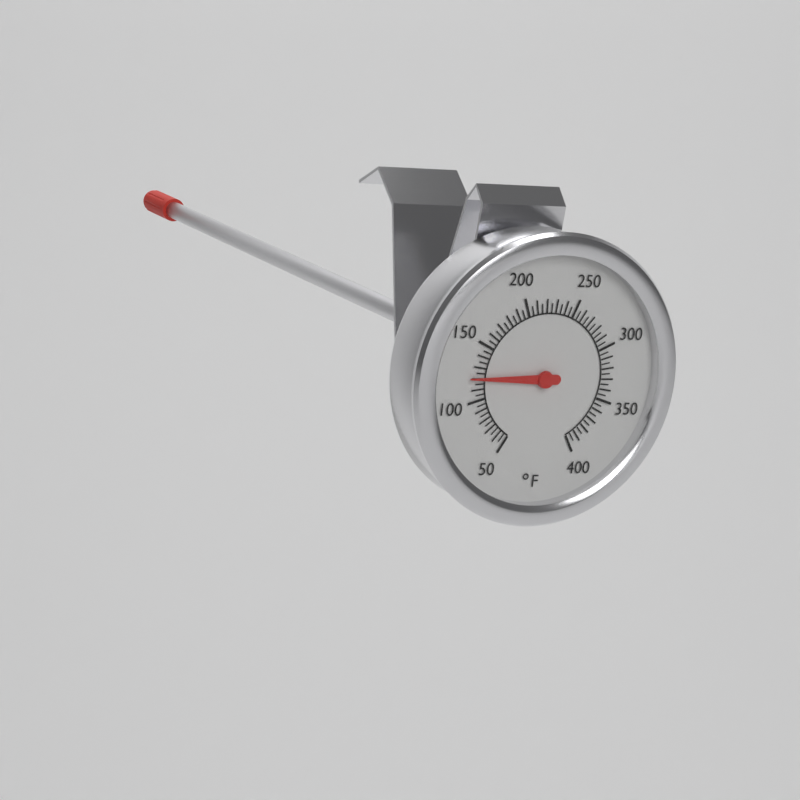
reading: 120 °F
